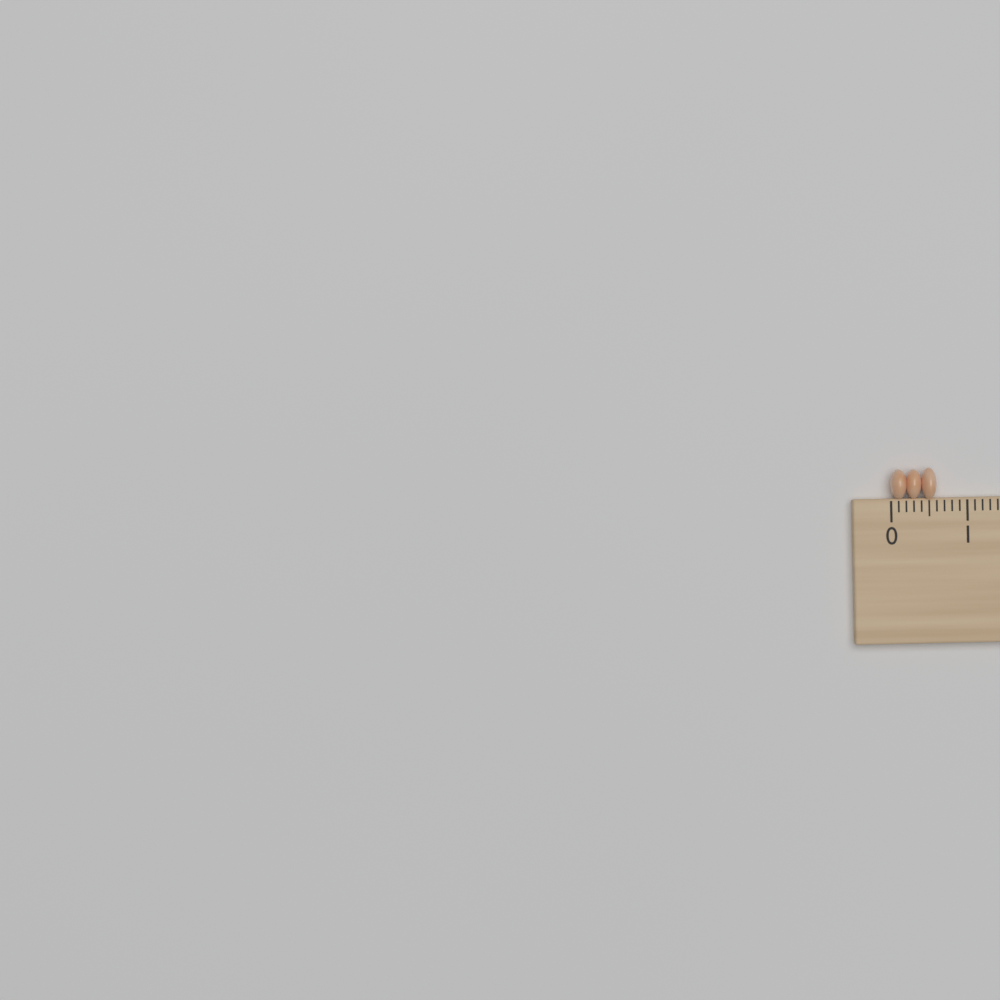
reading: 0.6 cm
